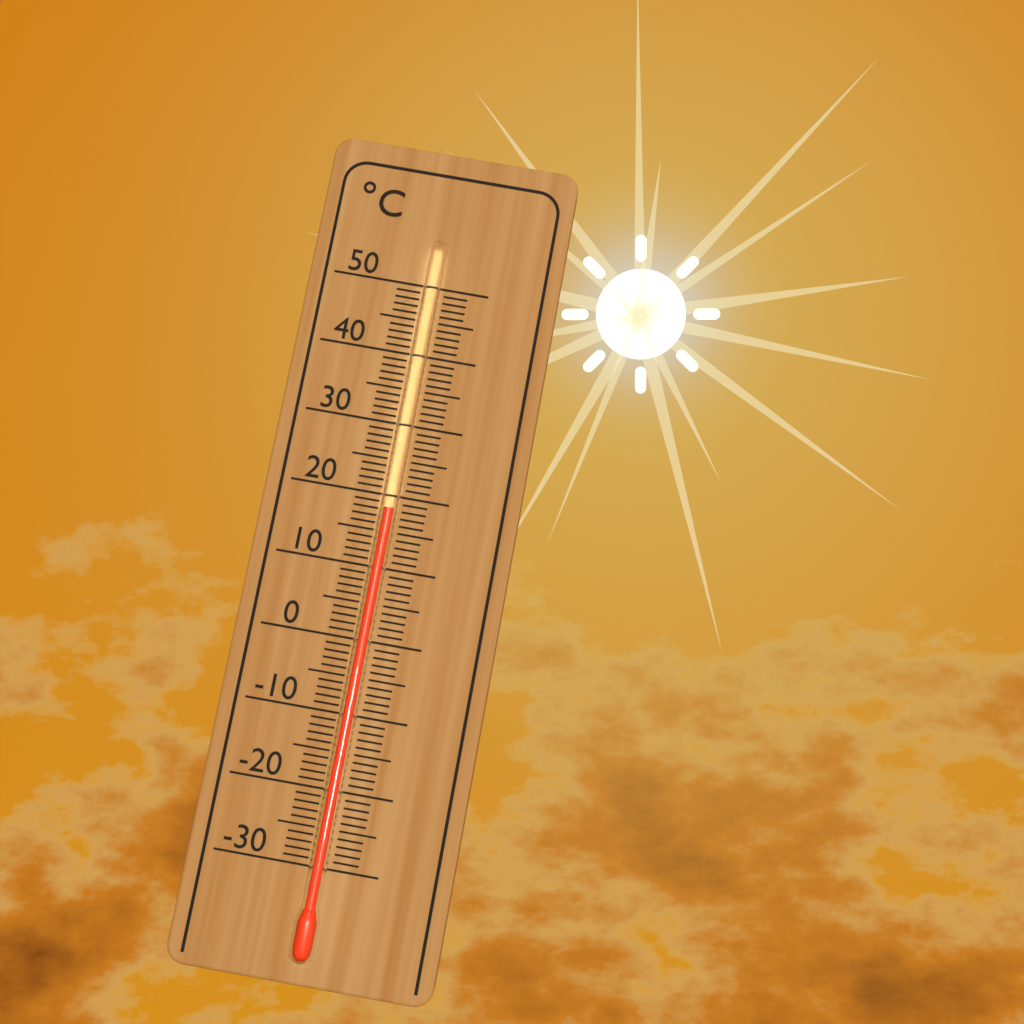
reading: 18 °C
